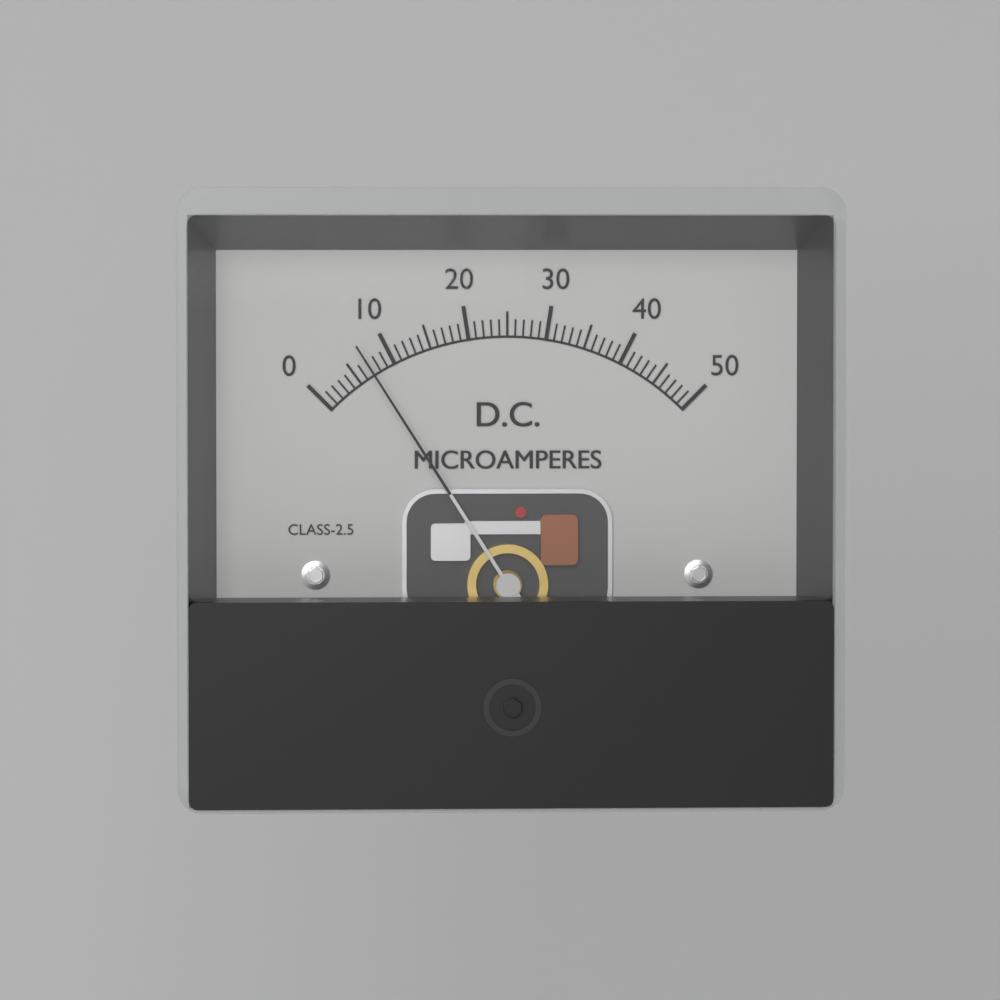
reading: 7 µA
